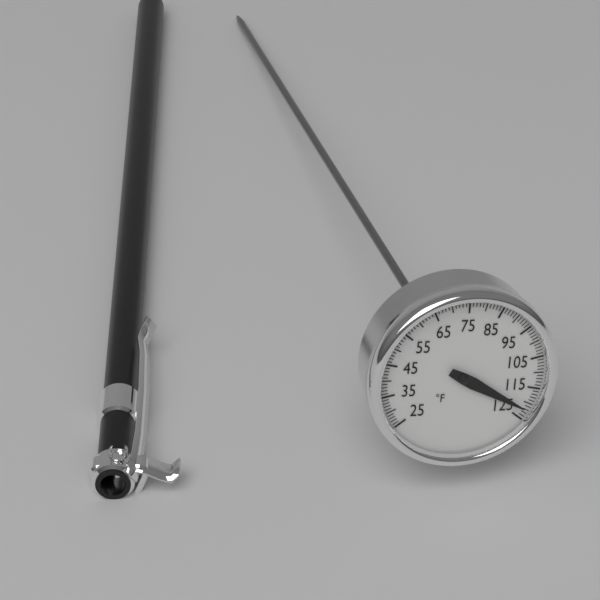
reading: 122 °F
